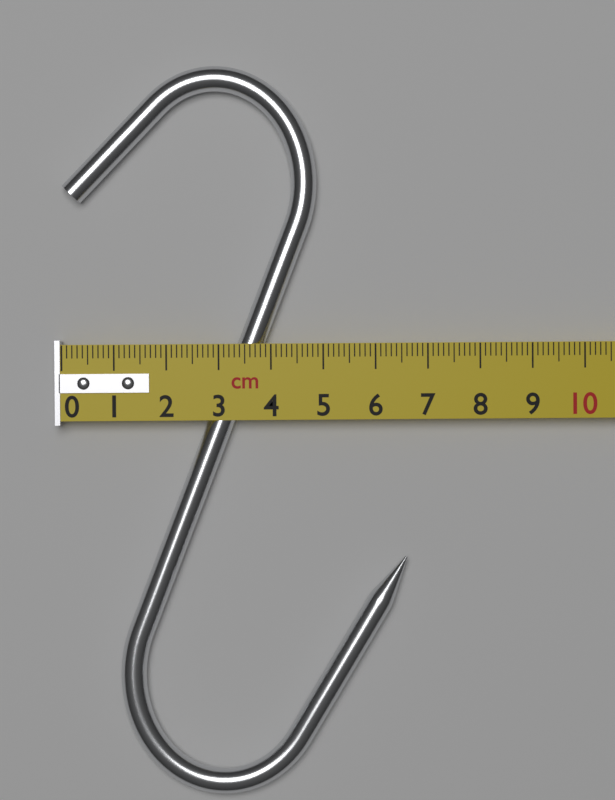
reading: 6.6 cm
